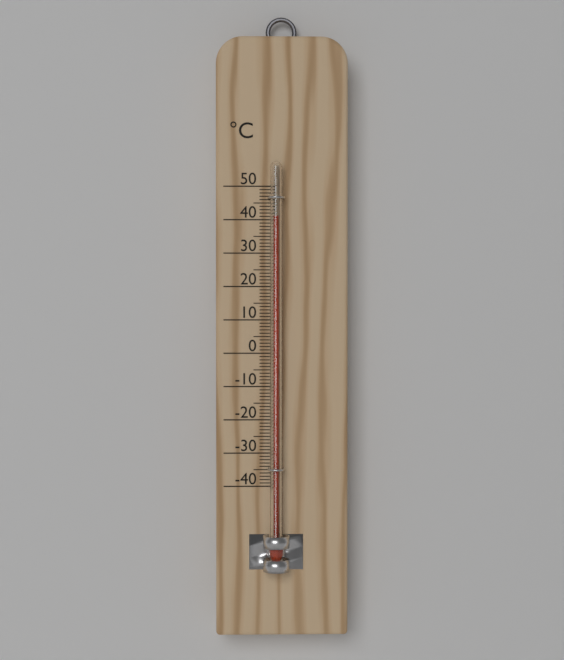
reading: 41 °C
